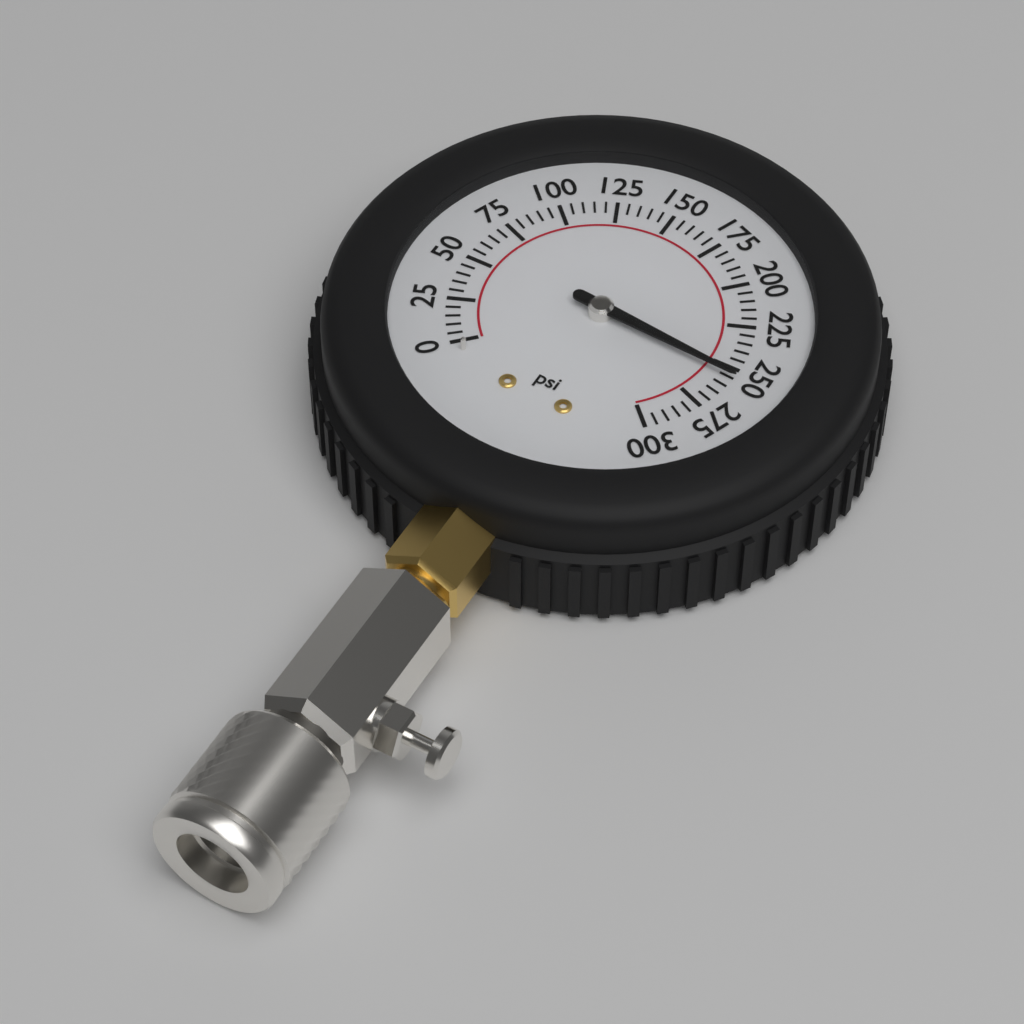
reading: 255 psi
